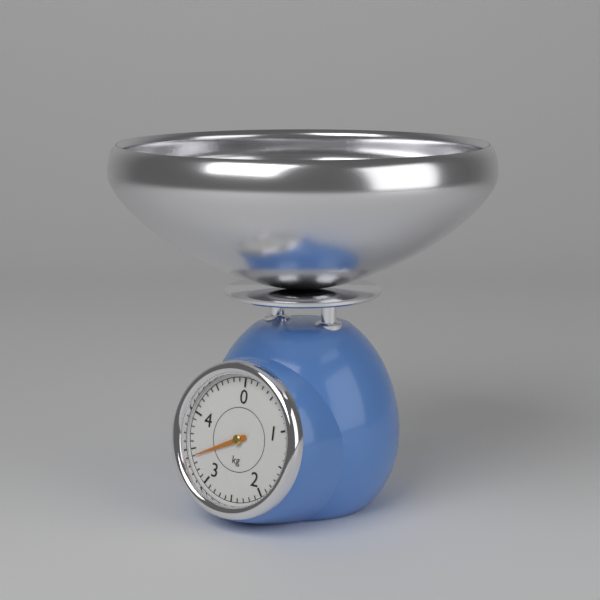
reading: 3.4 kg
